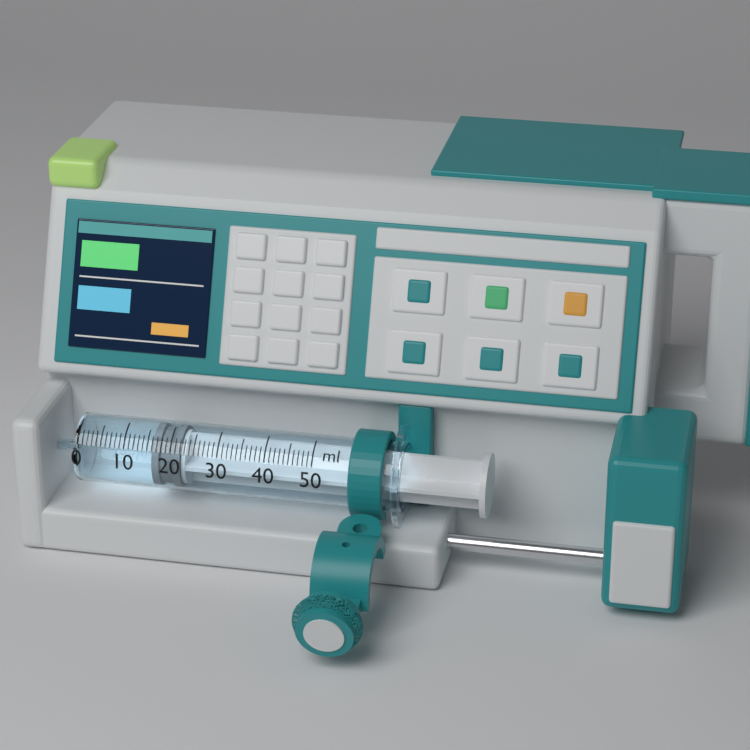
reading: 16 ml
